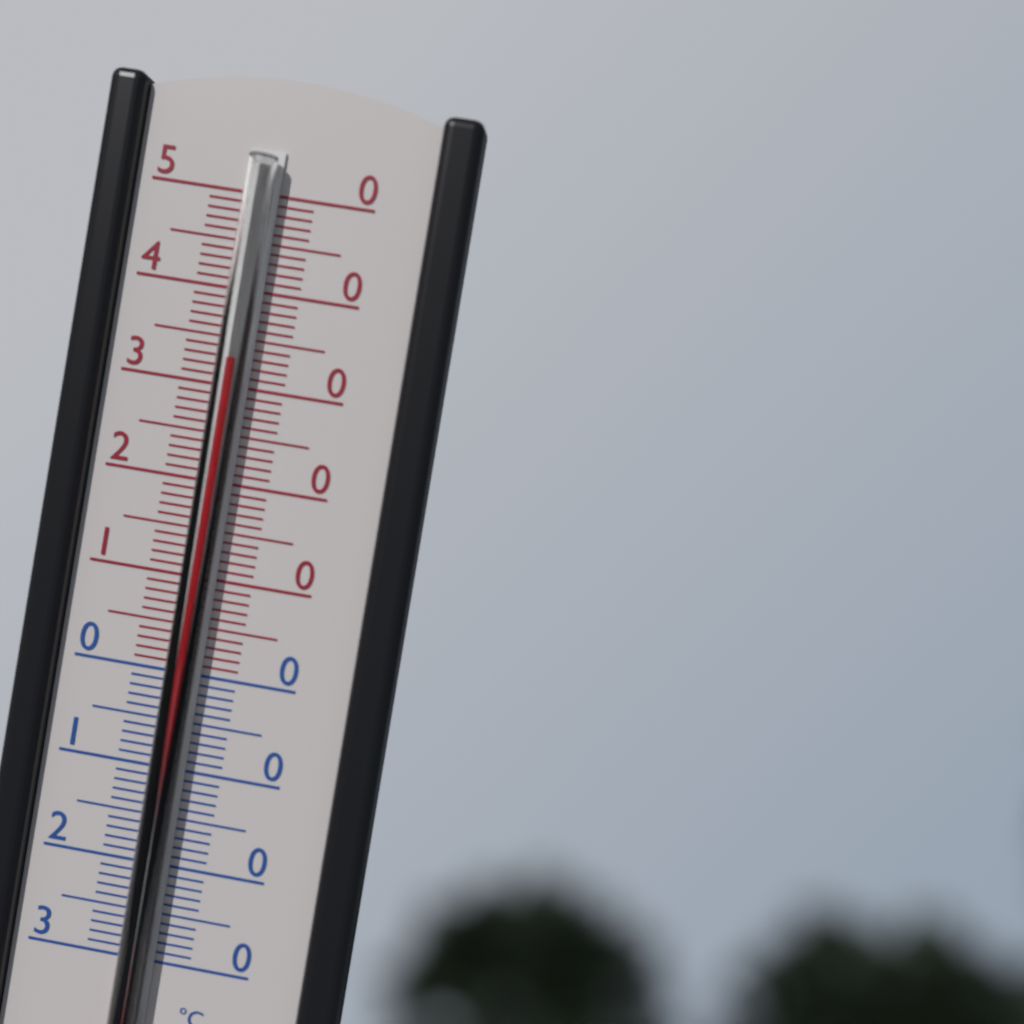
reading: 33 °C
